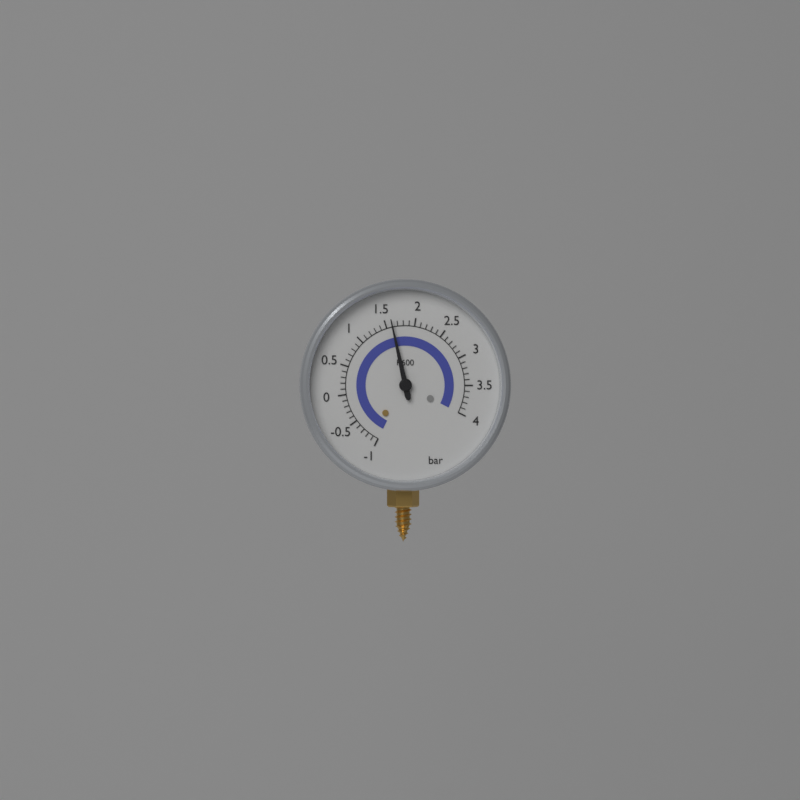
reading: 1.6 bar
